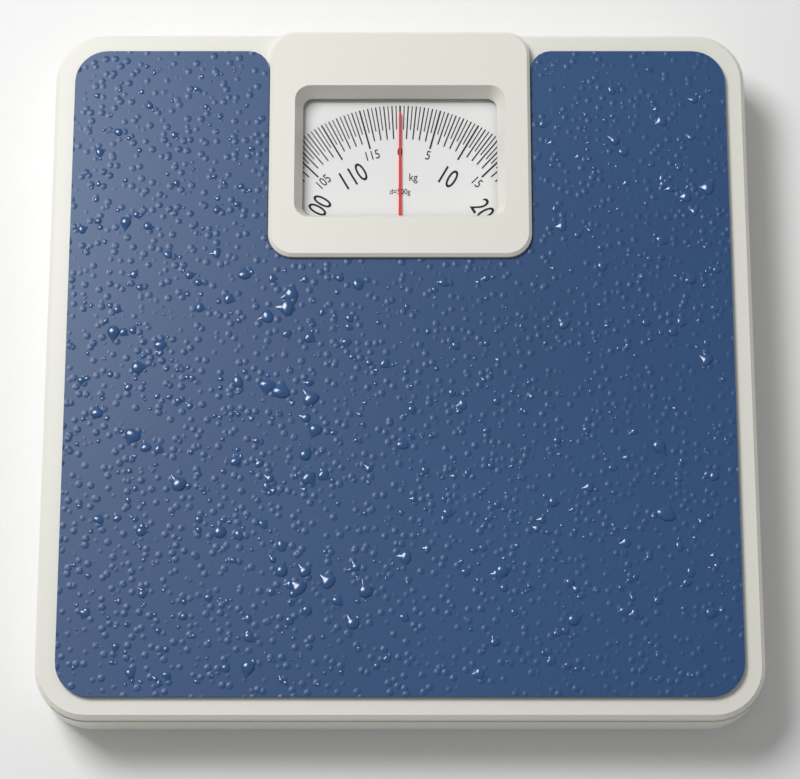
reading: 0.0 kg
